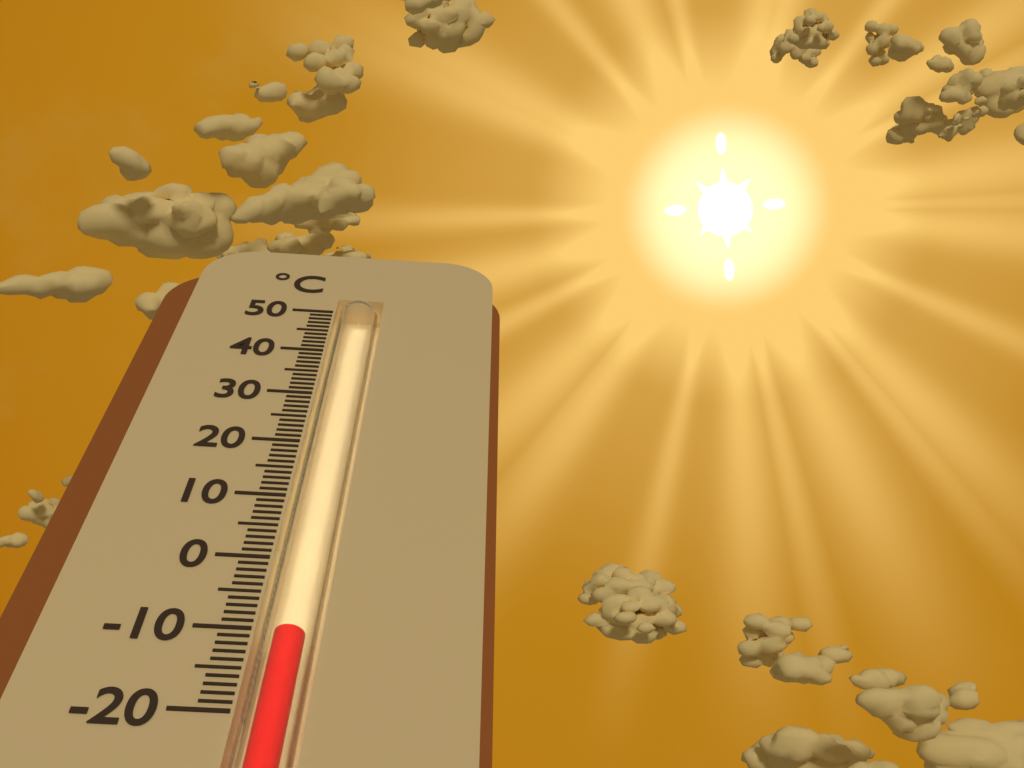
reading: -10 °C
